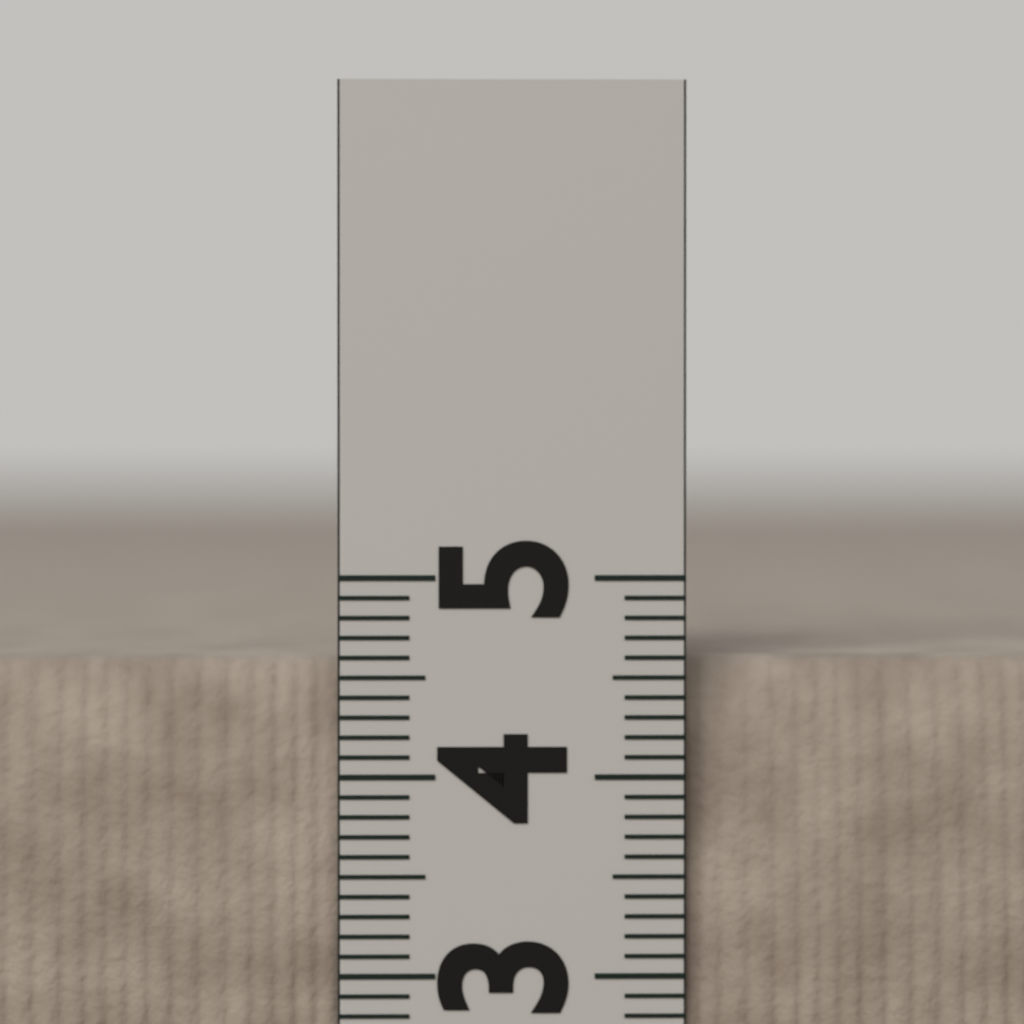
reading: 4.6 (no unit)
